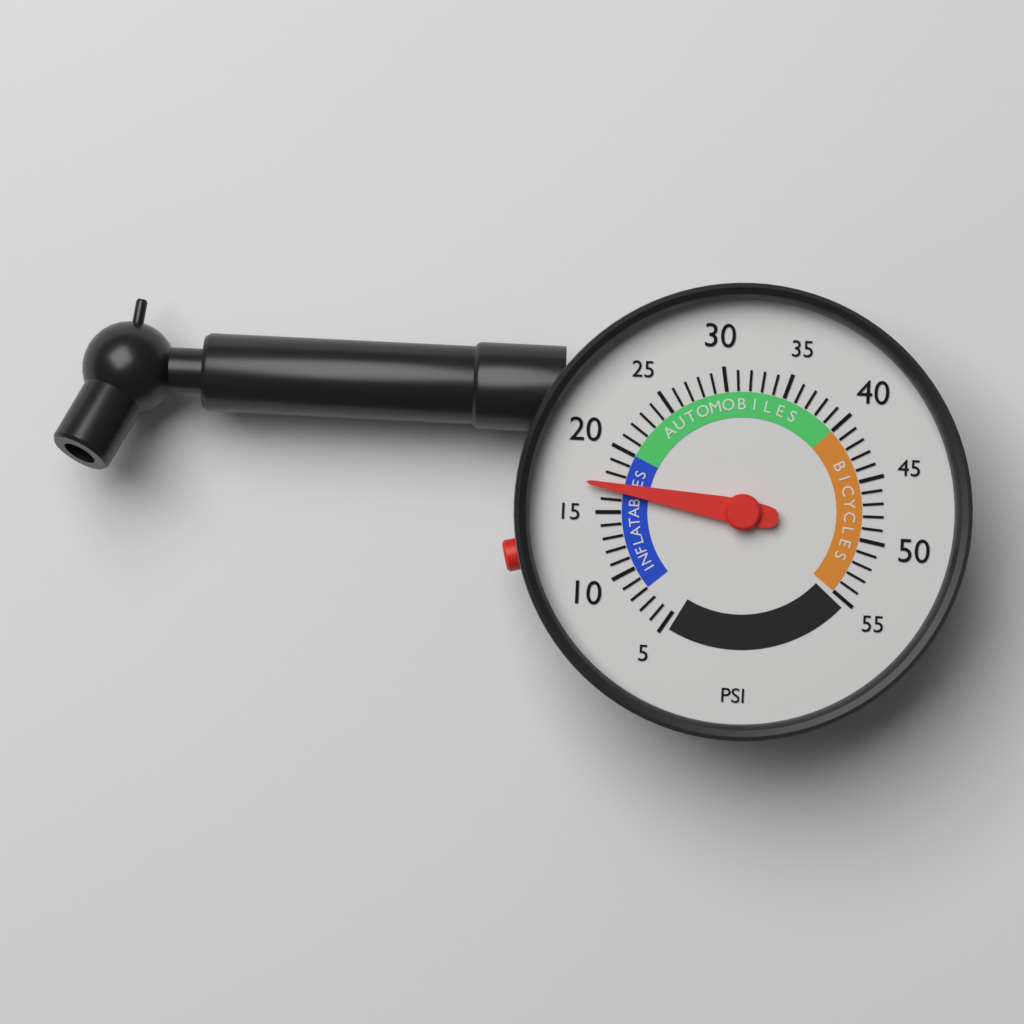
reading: 17 psi
